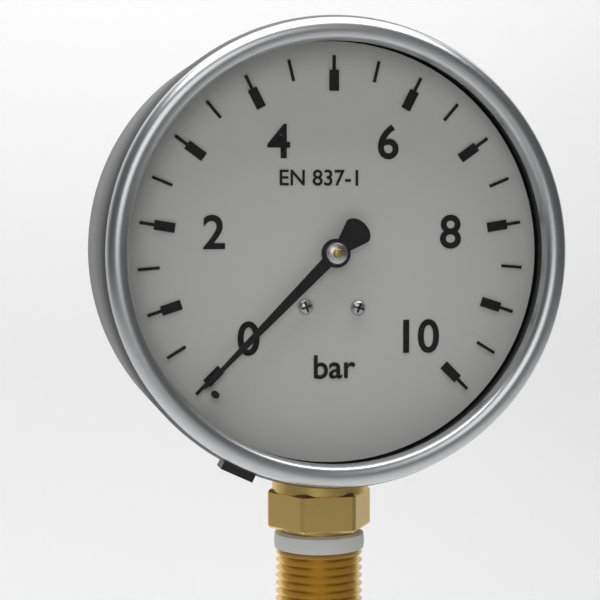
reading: 0.0 bar
